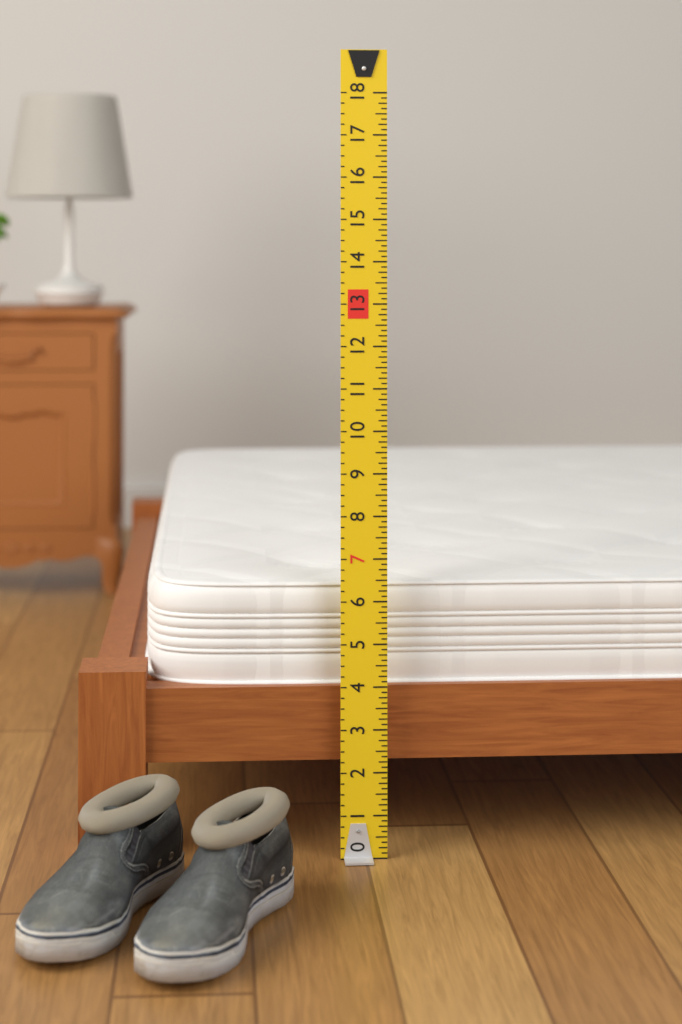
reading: 6.375 (no unit)
